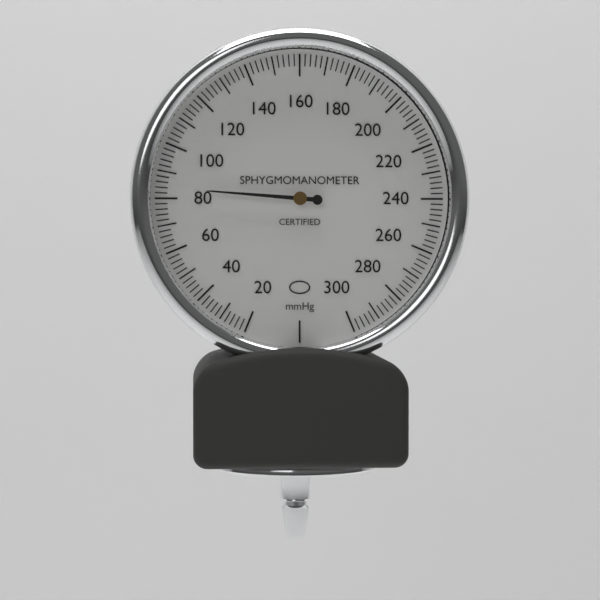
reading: 84 mmHg
